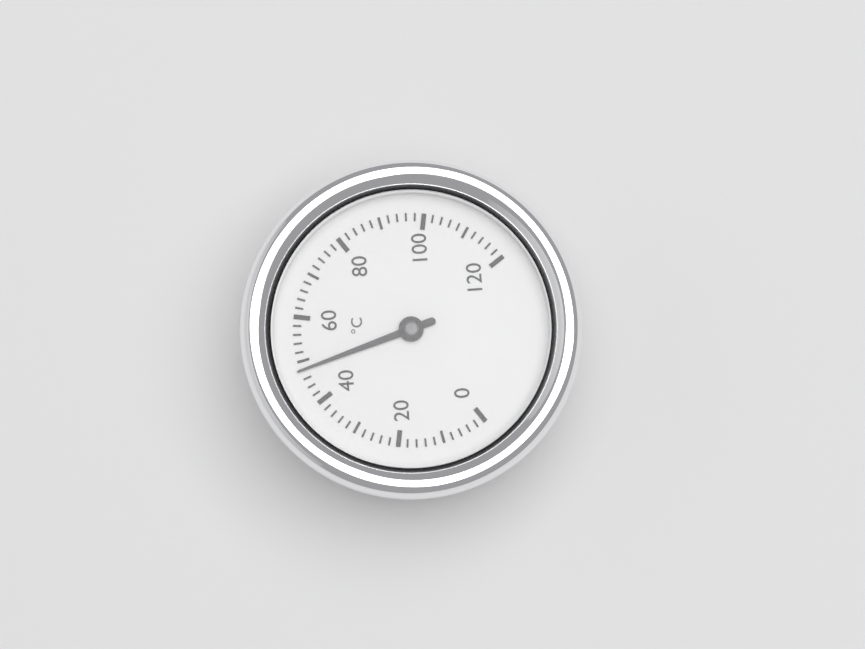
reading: 48 °C
